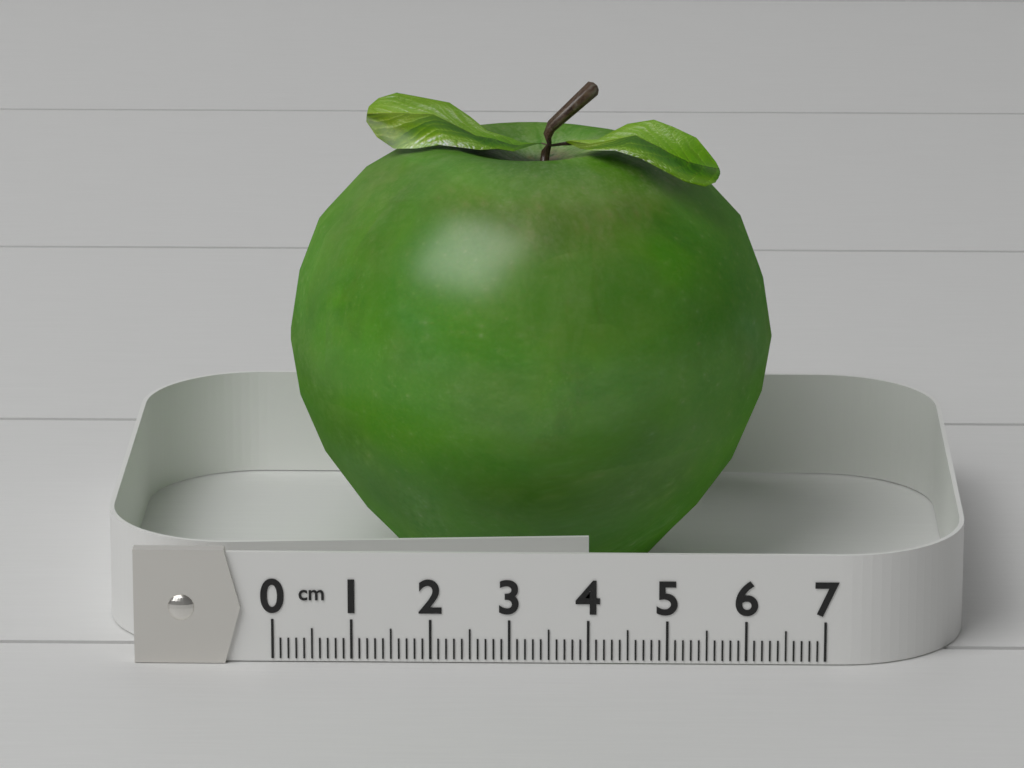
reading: 6.4 cm
